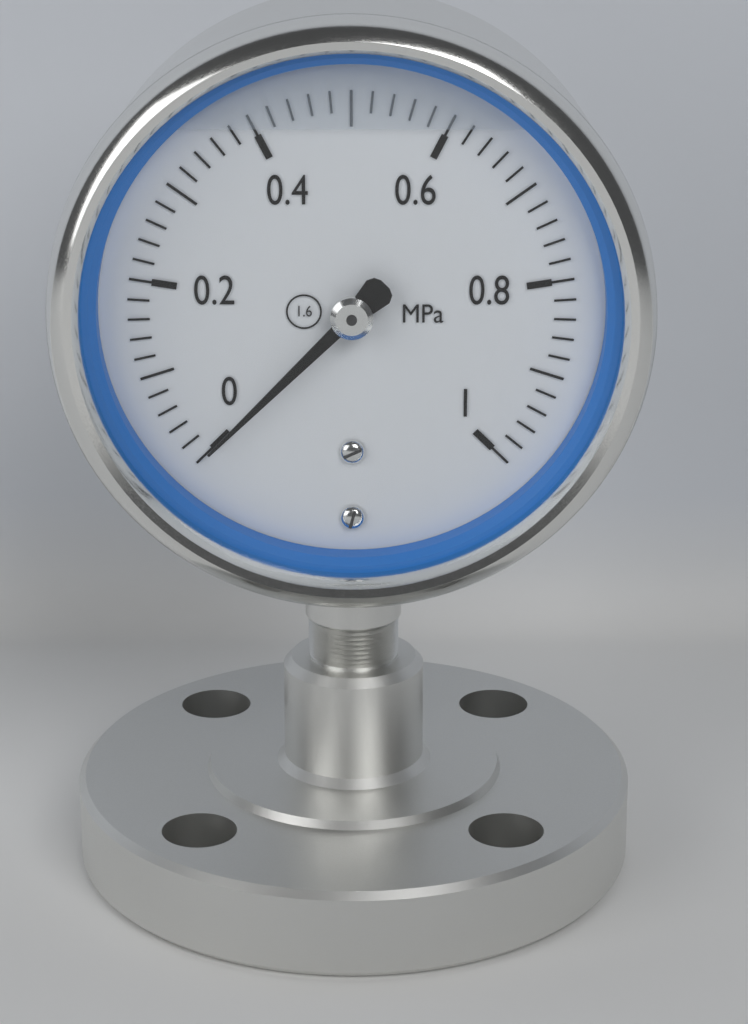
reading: 0.00 MPa
